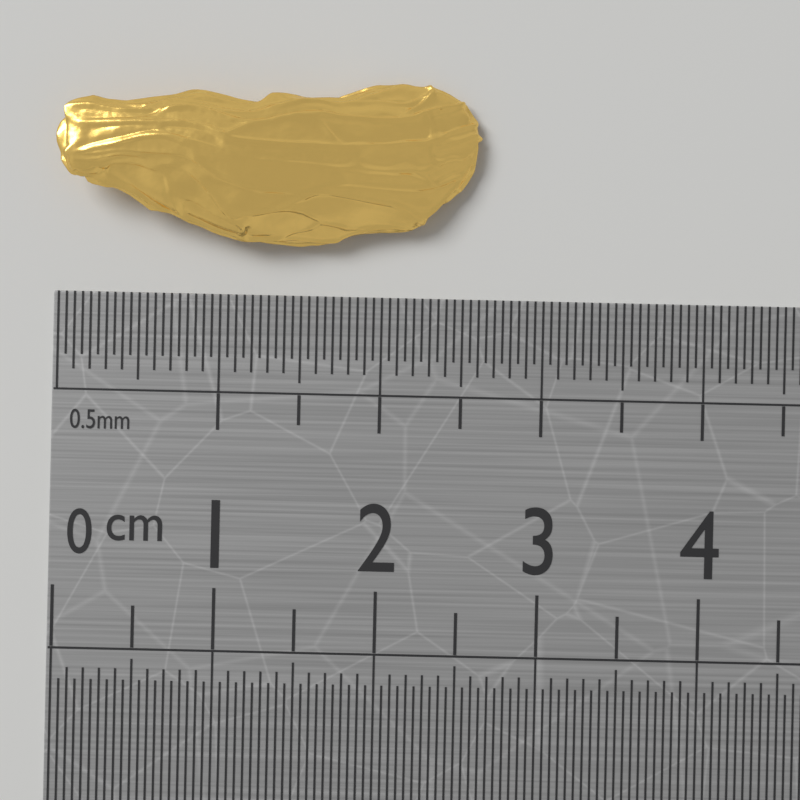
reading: 2.60 cm
